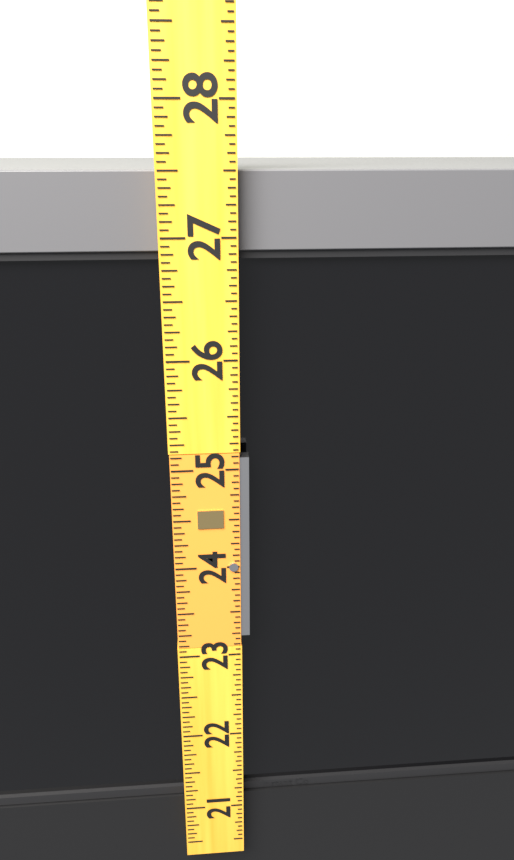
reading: 27.5000 (no unit)
